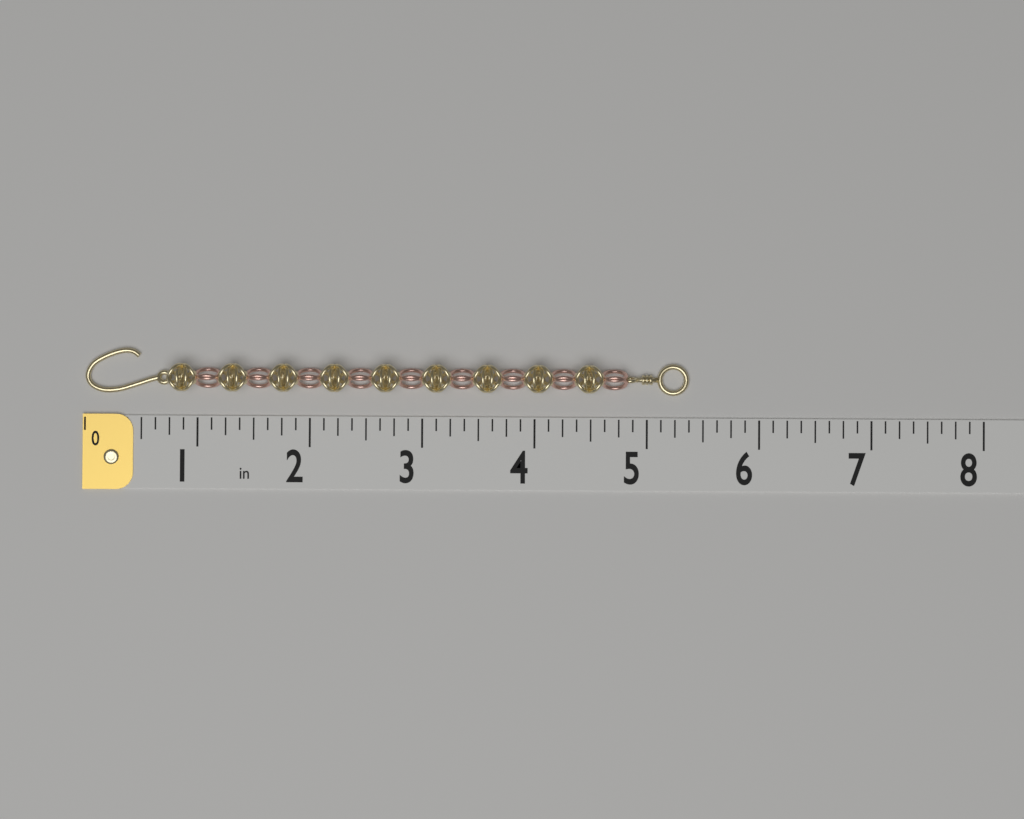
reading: 5.375 in
